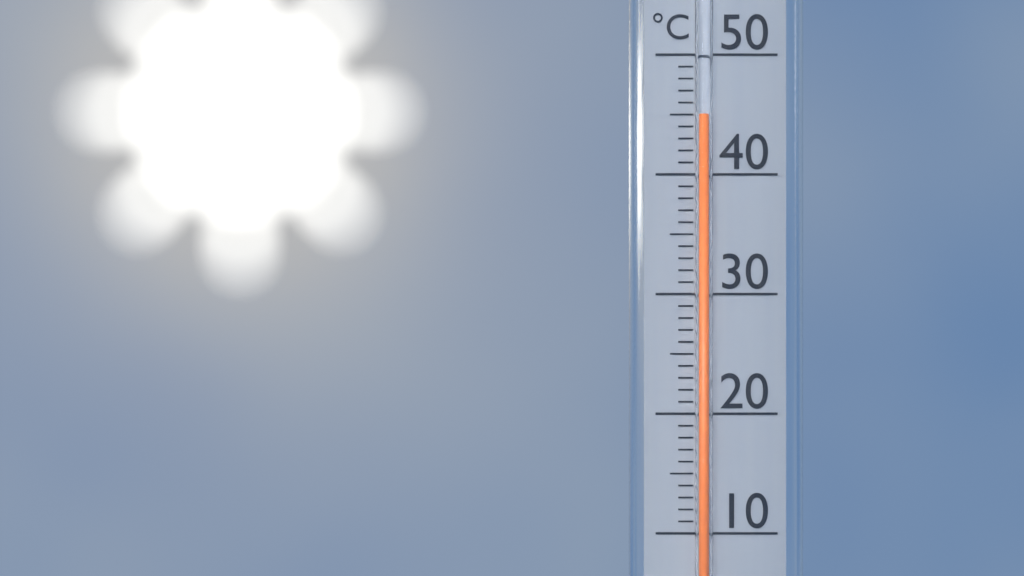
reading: 45 °C
